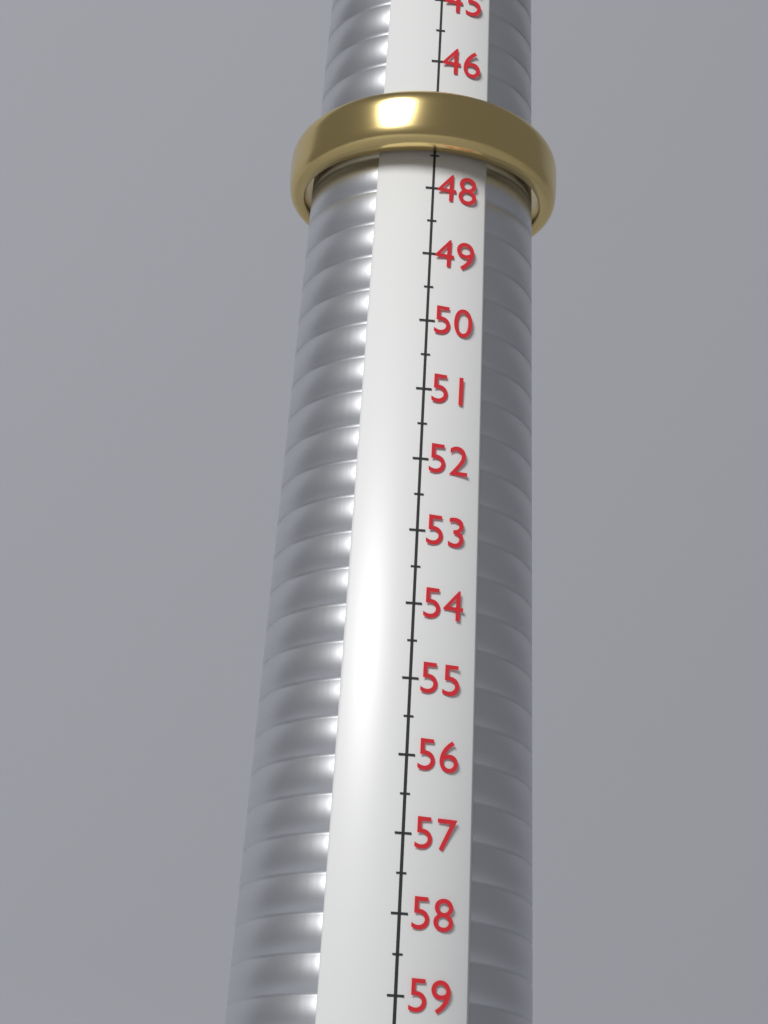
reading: 47.5 (no unit)
